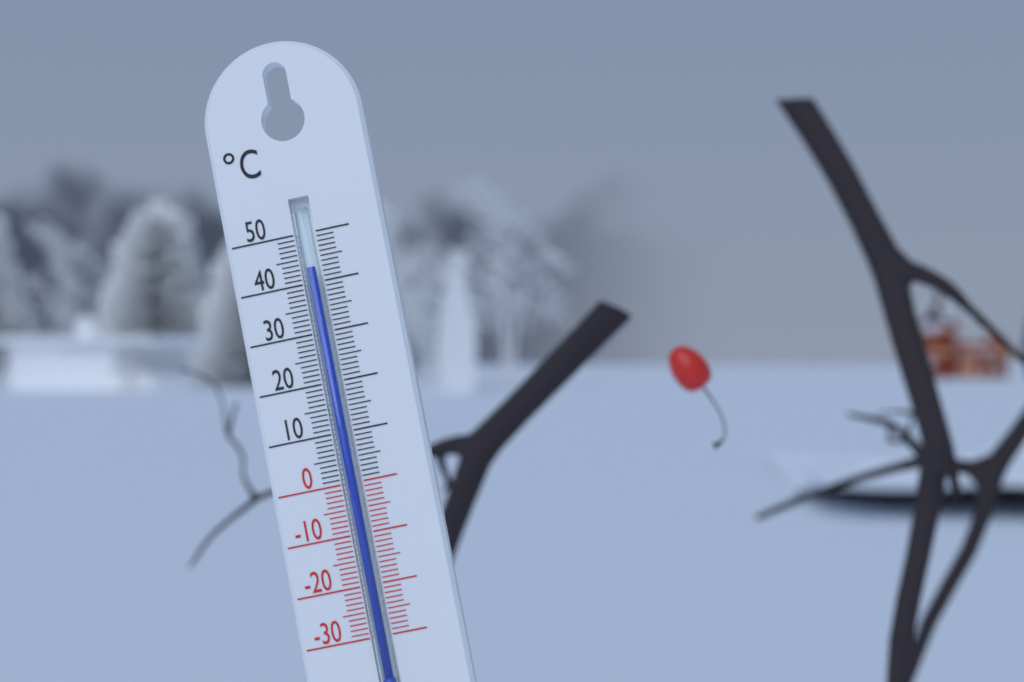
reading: 43 °C
